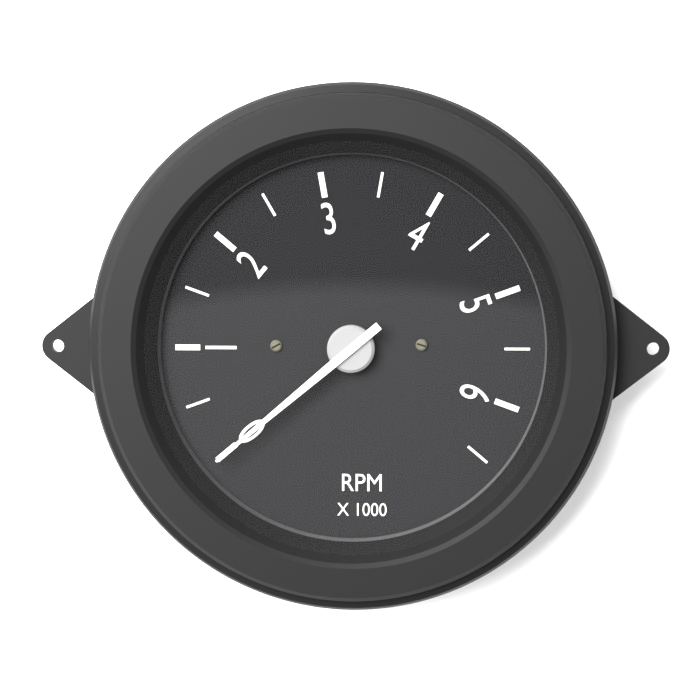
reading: 0 RPM
